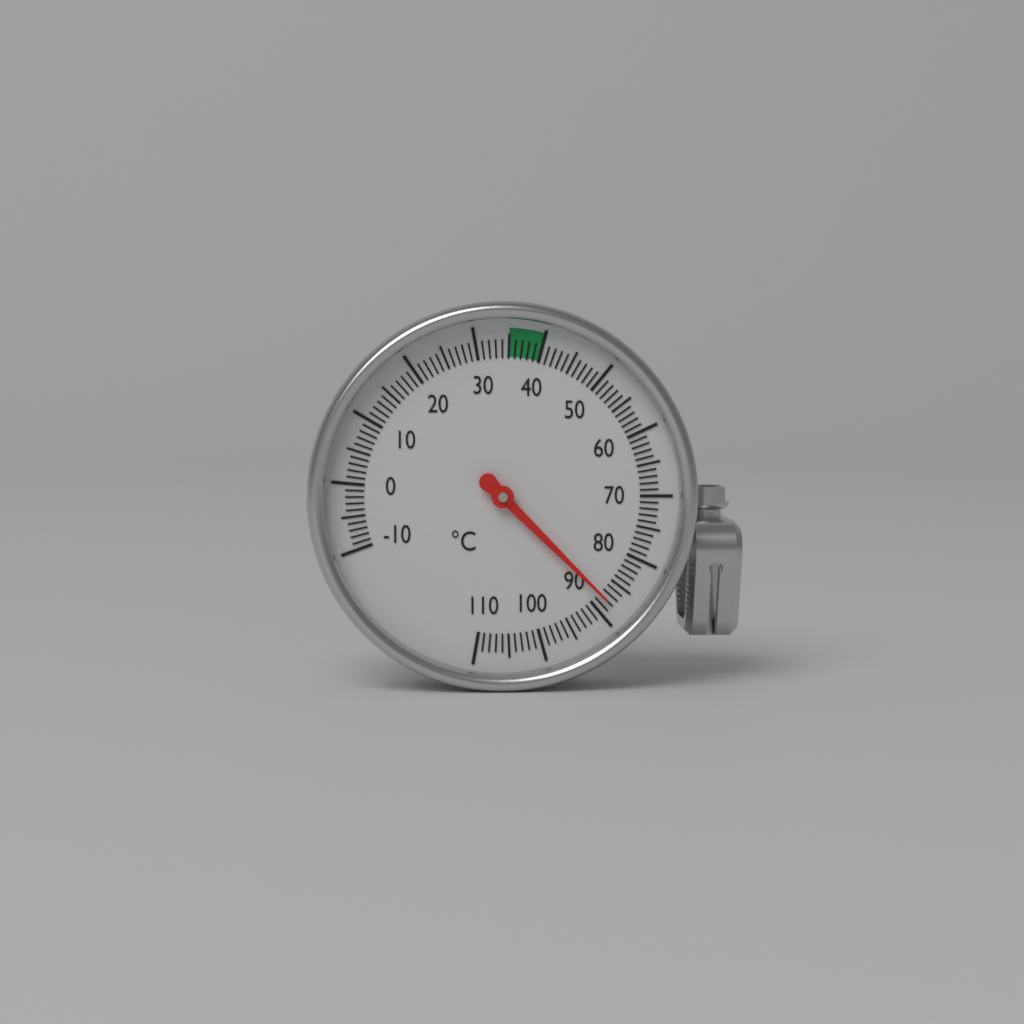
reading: 88 °C
